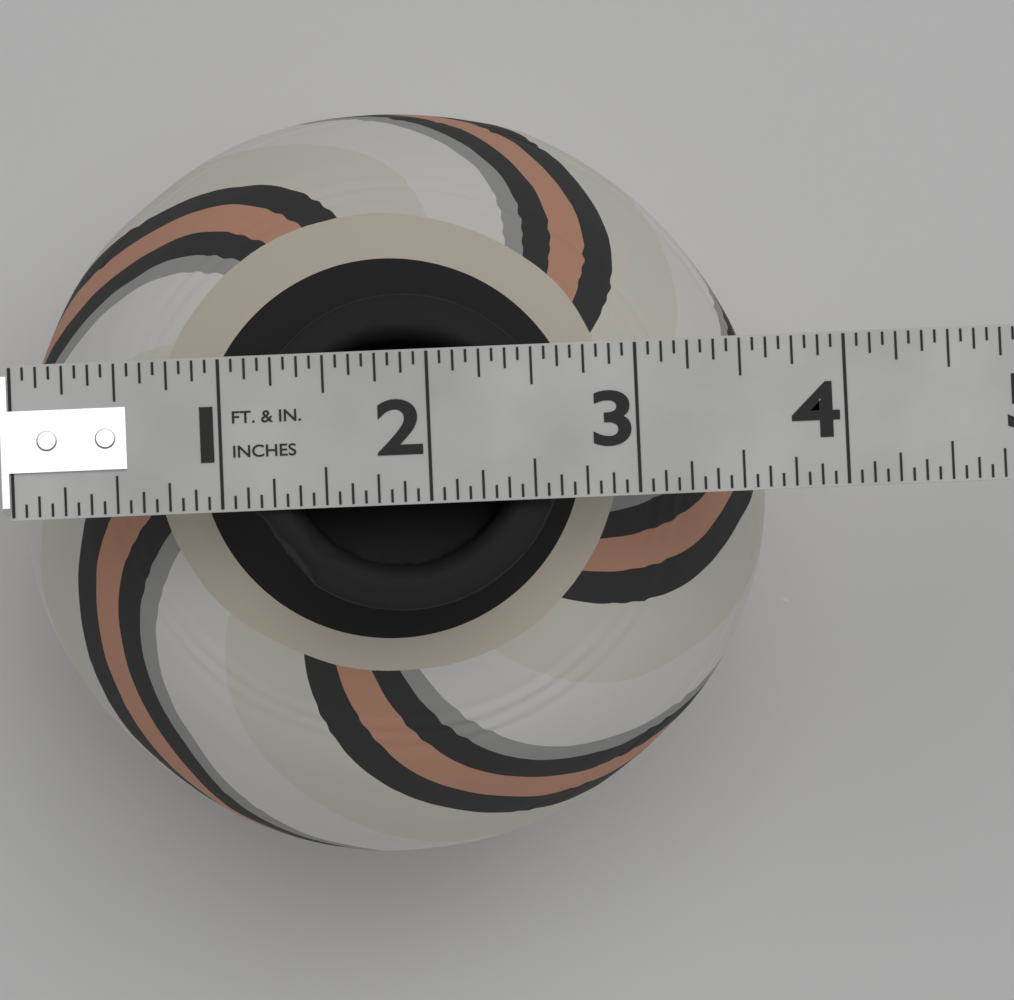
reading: 3.6875 in
